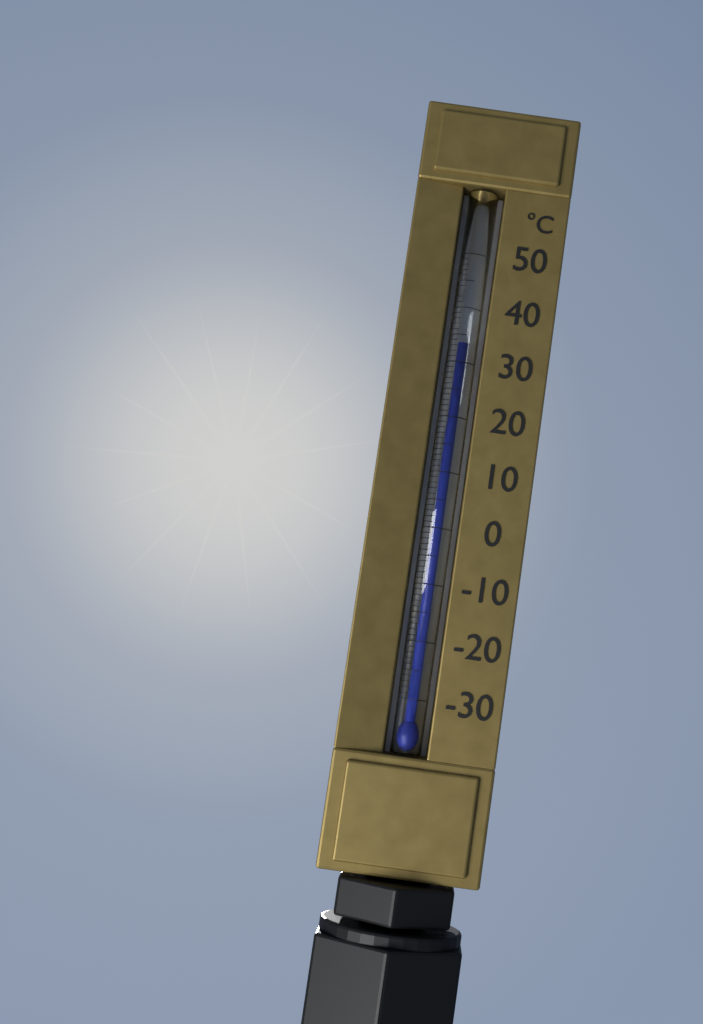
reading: 34 °C
